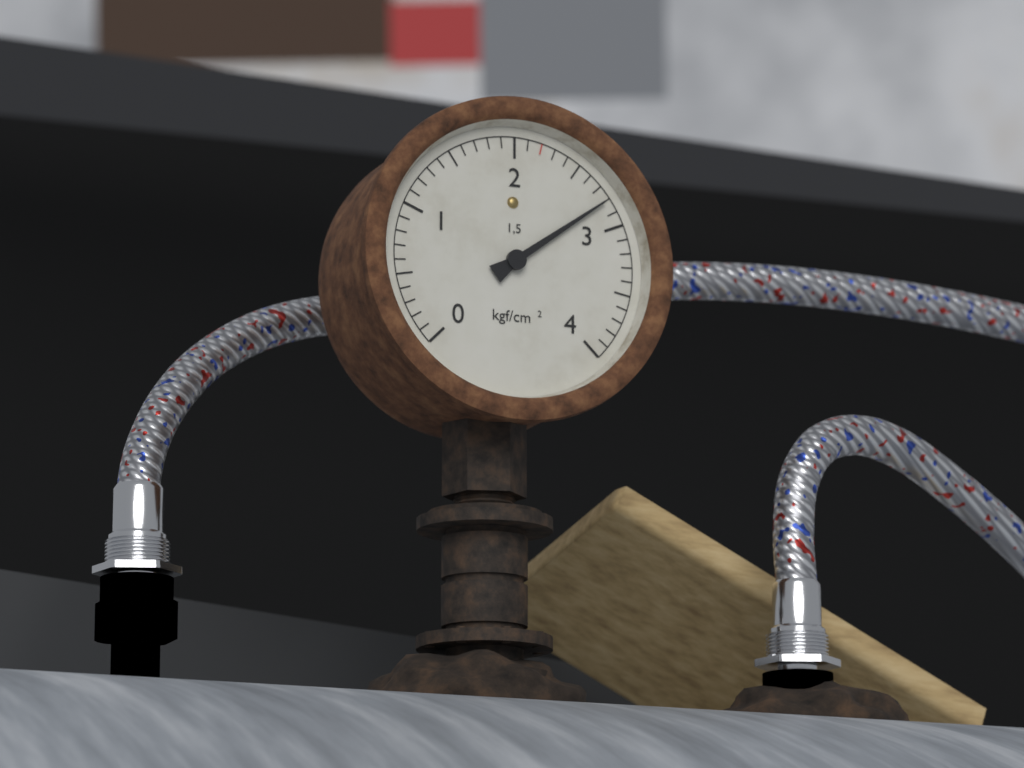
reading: 2.8 kgf/cm²
